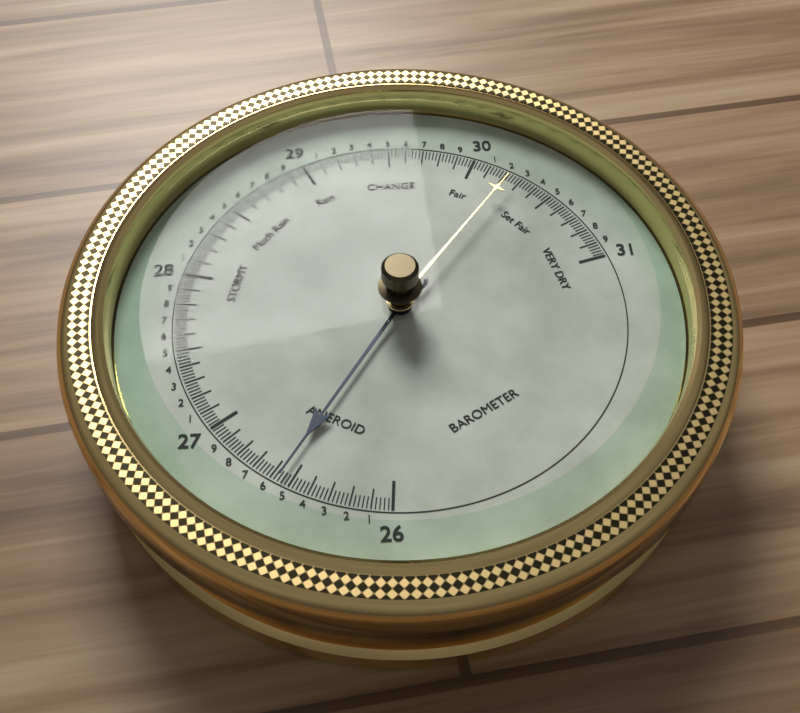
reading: 26.56 (no unit)
